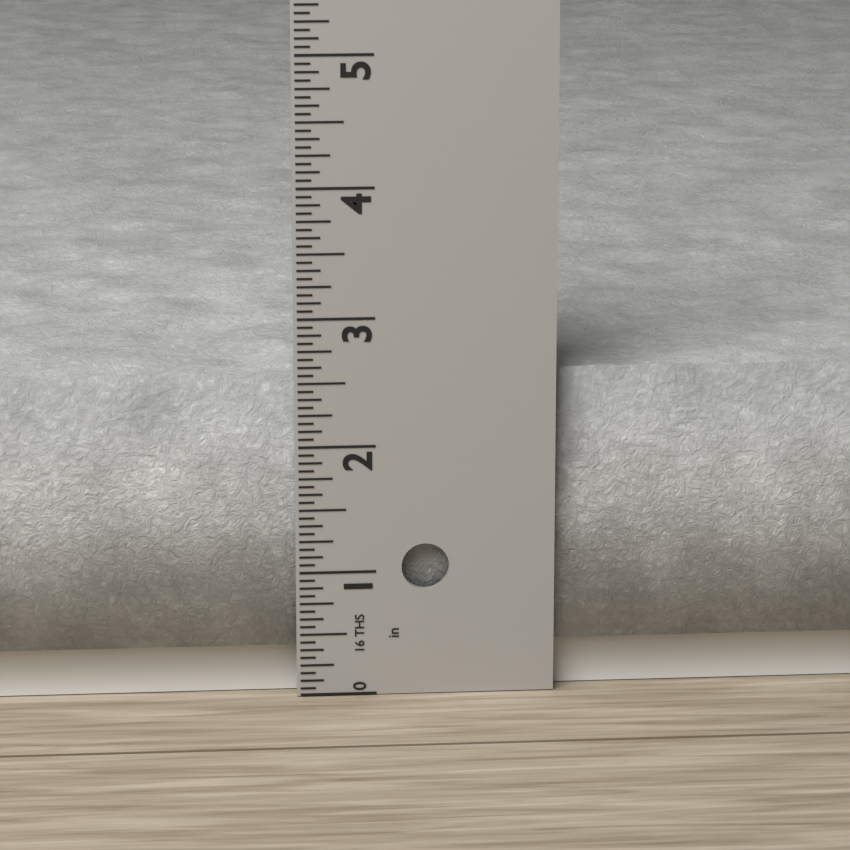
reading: 2.5625 in
